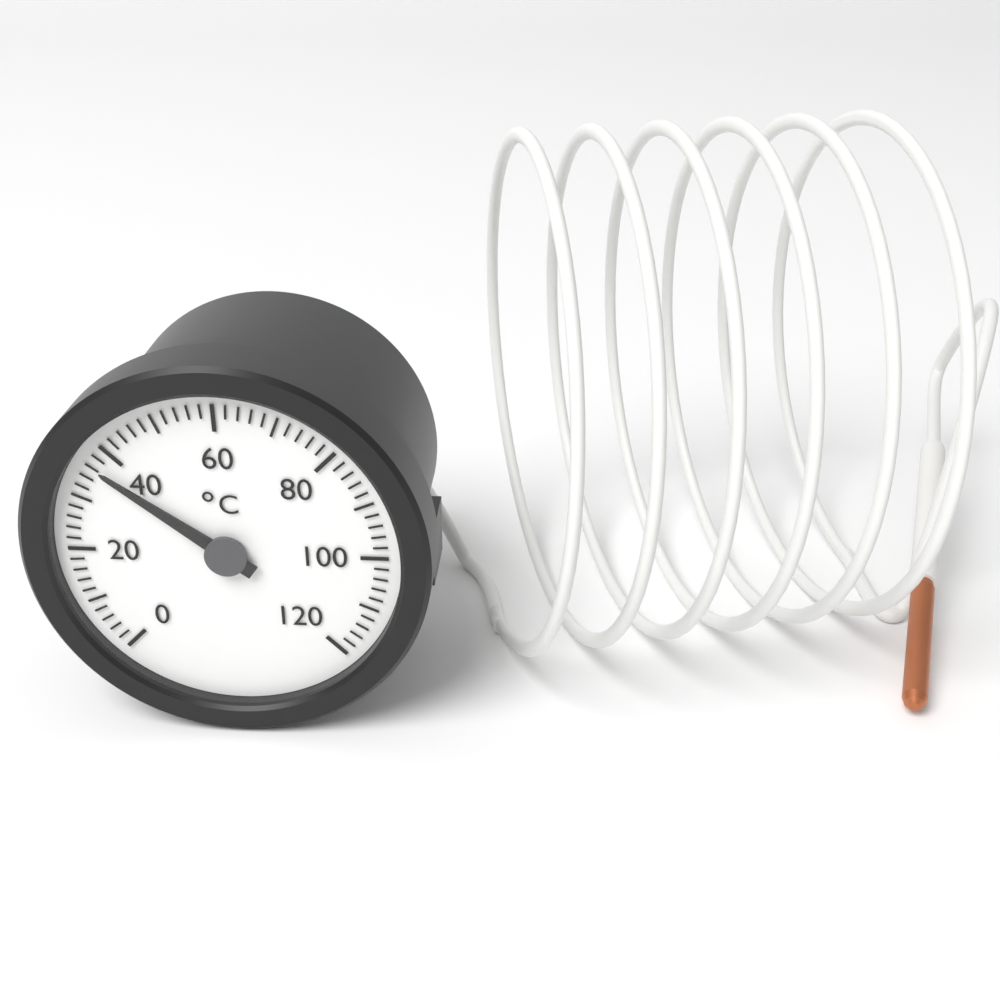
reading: 36 °C
